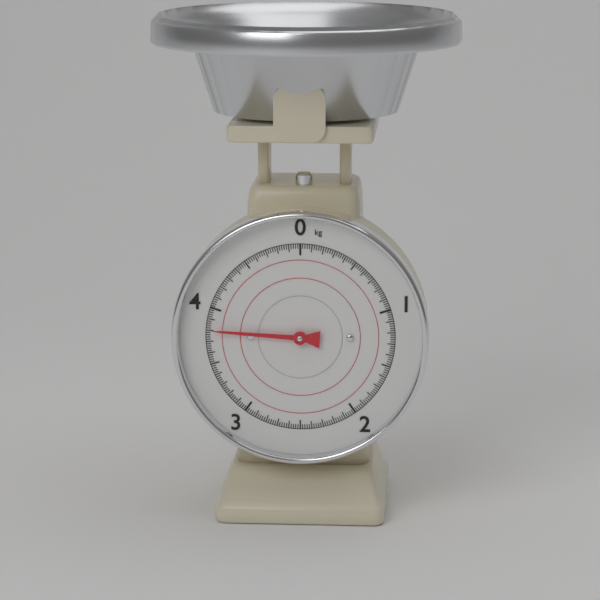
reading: 3.80 kg
